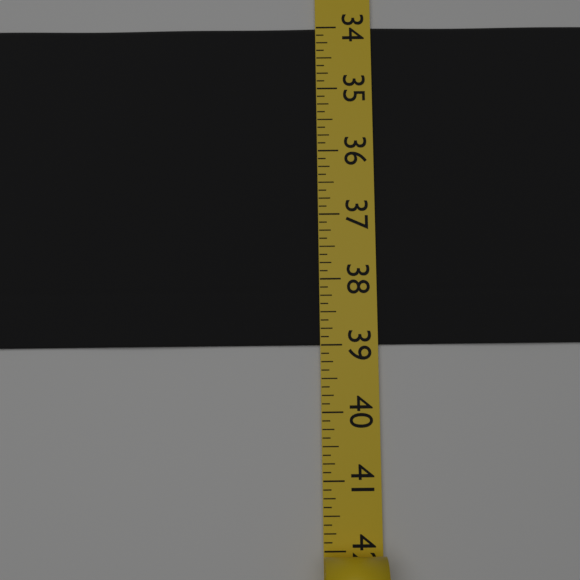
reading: 39.000 (no unit)
